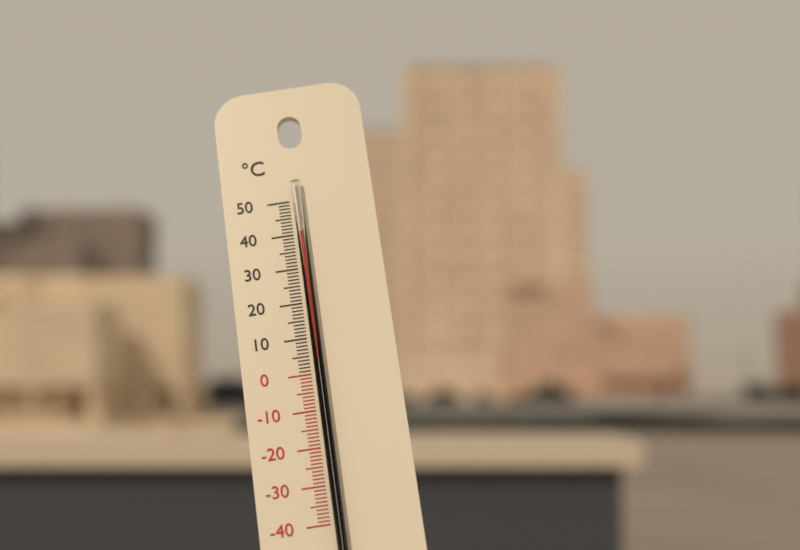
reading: 40 °C
